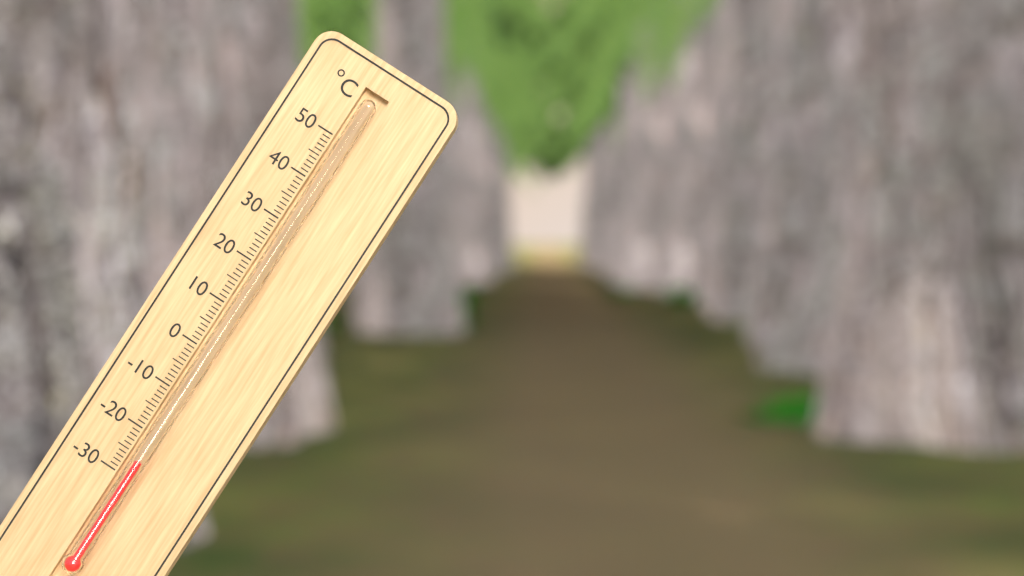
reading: -26 °C
